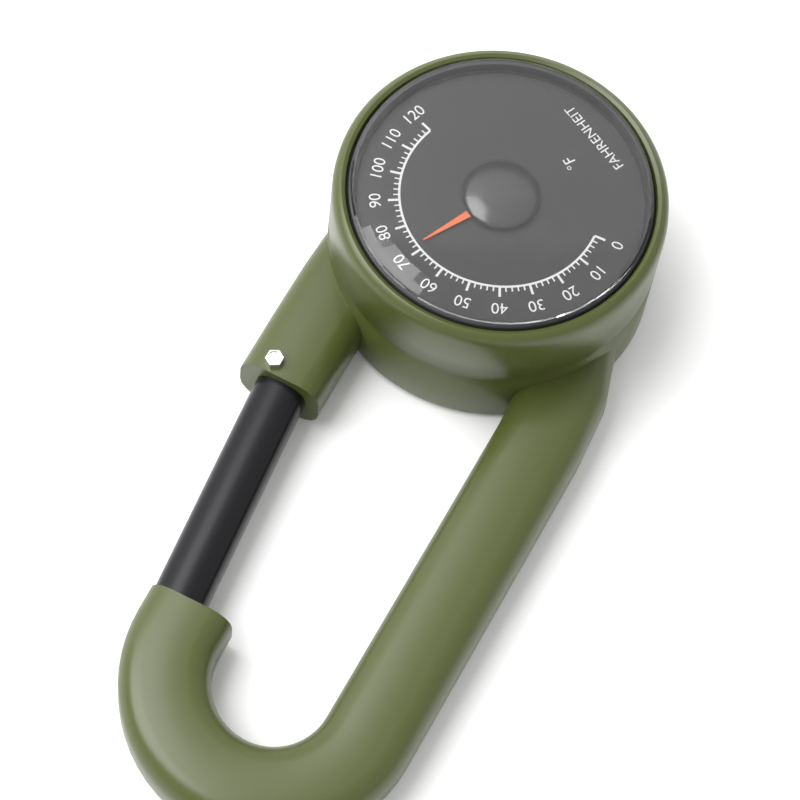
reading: 72 °F
